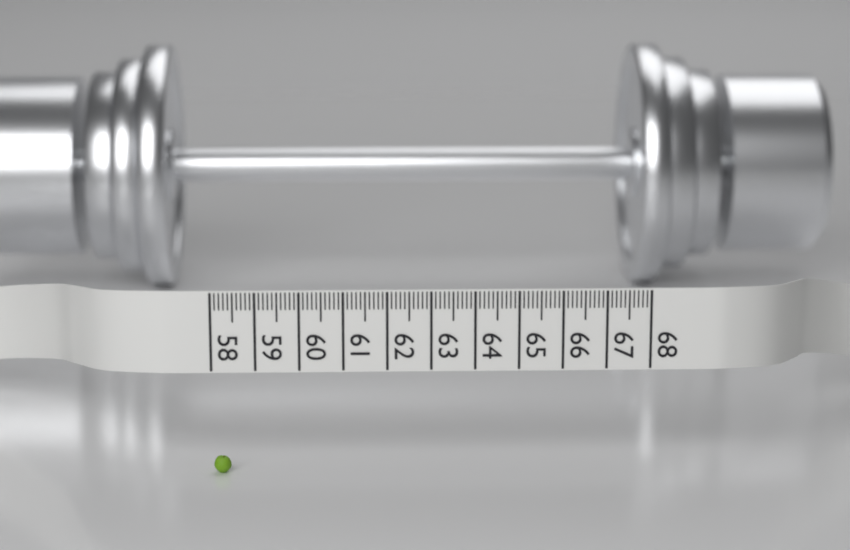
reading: 58.4 (no unit)
